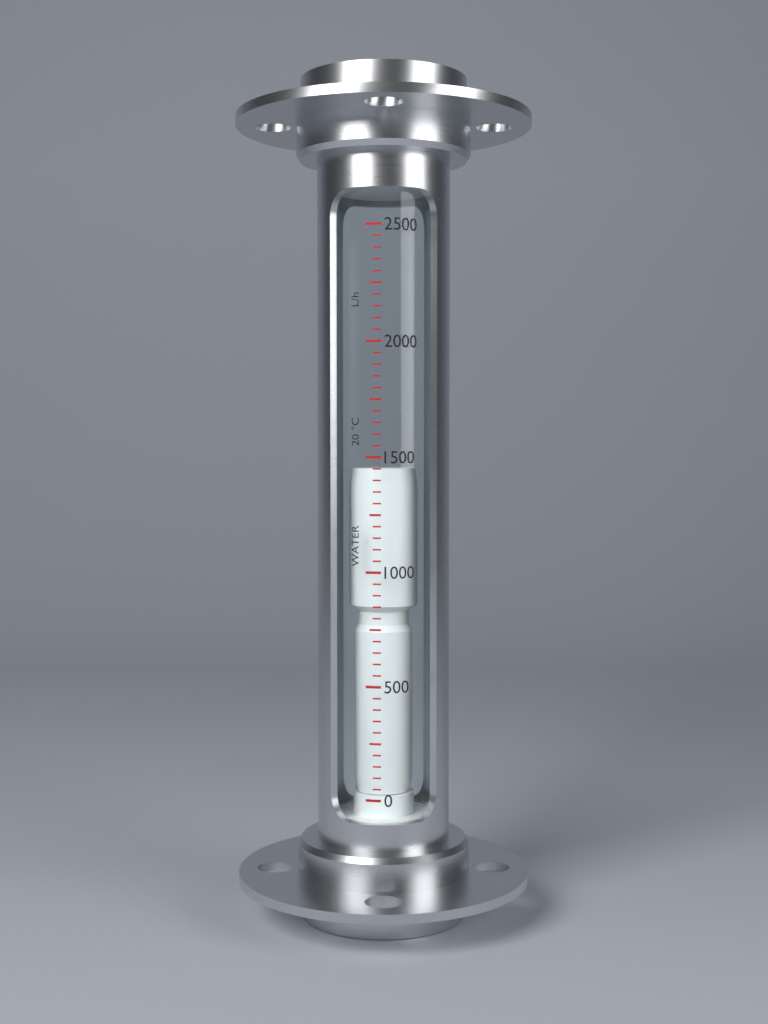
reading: 1450 L/h
